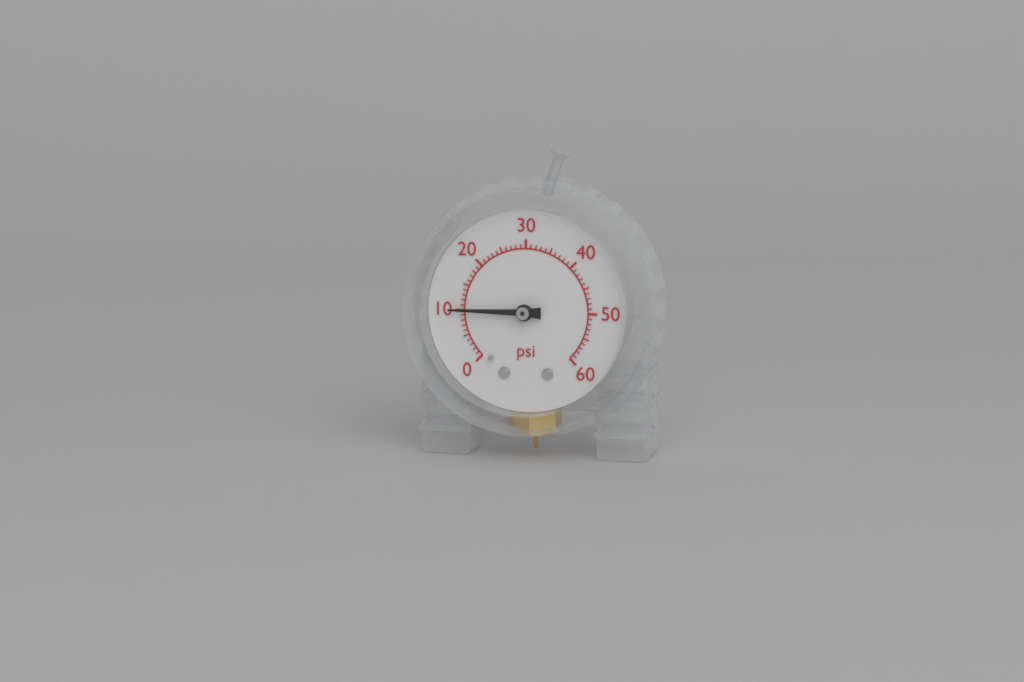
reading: 10 psi
